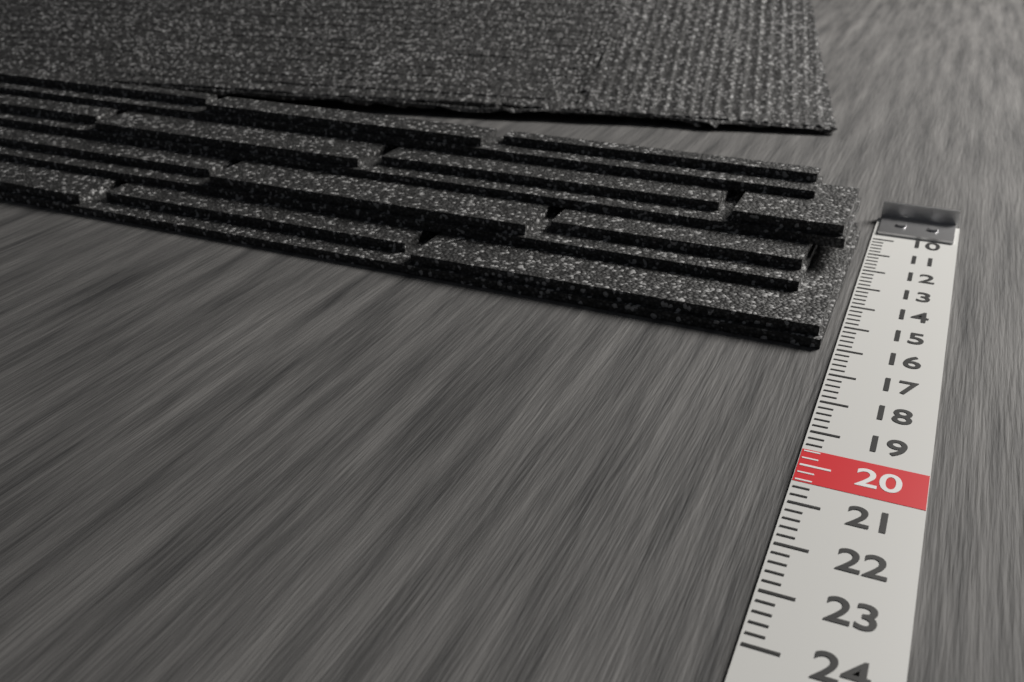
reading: 16.0 (no unit)
